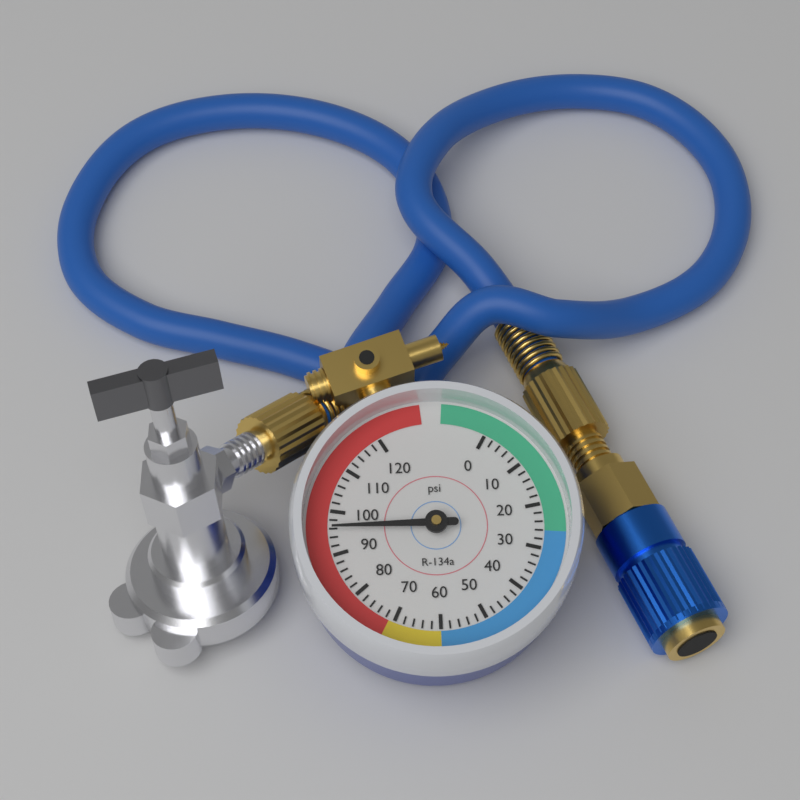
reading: 96 psi
